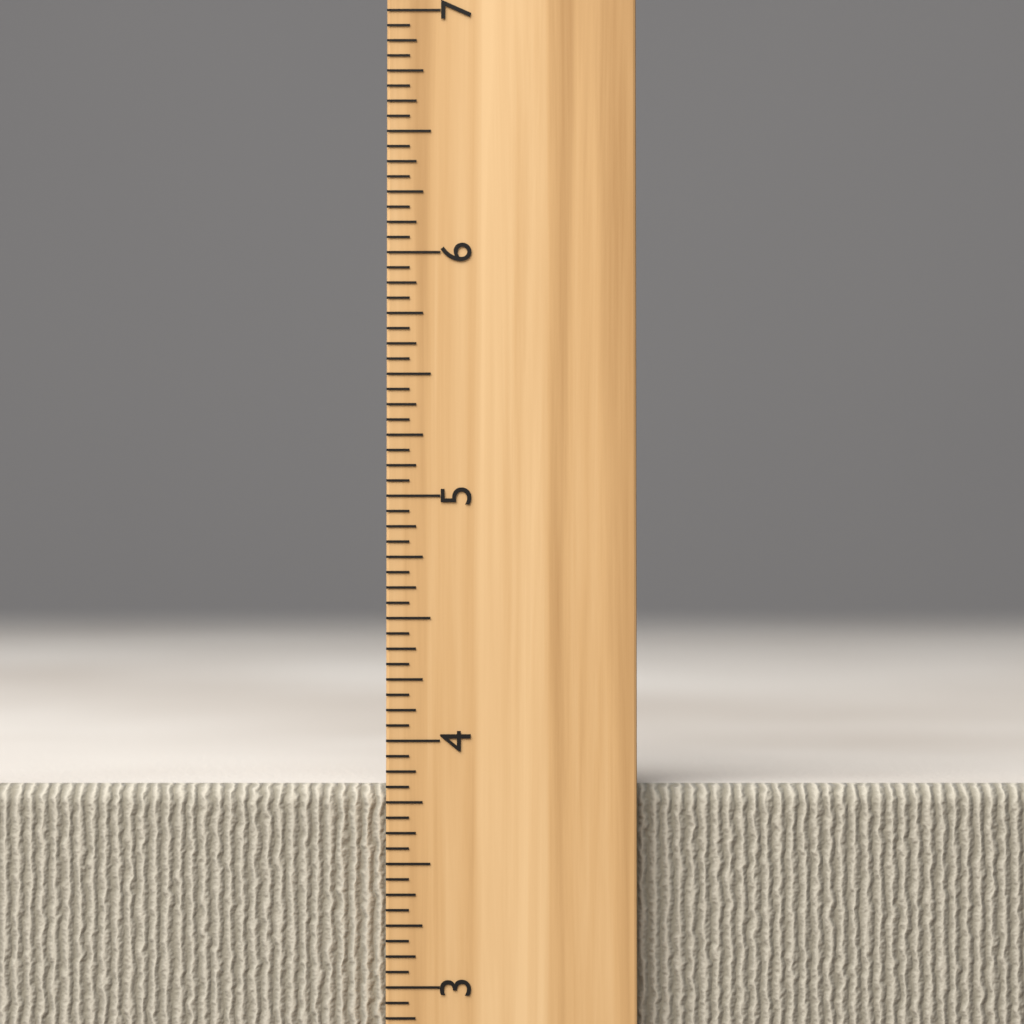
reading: 3.8125 inch
